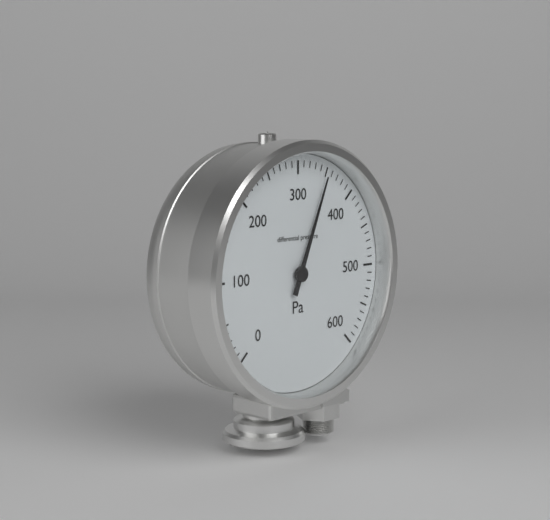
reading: 350 Pa
